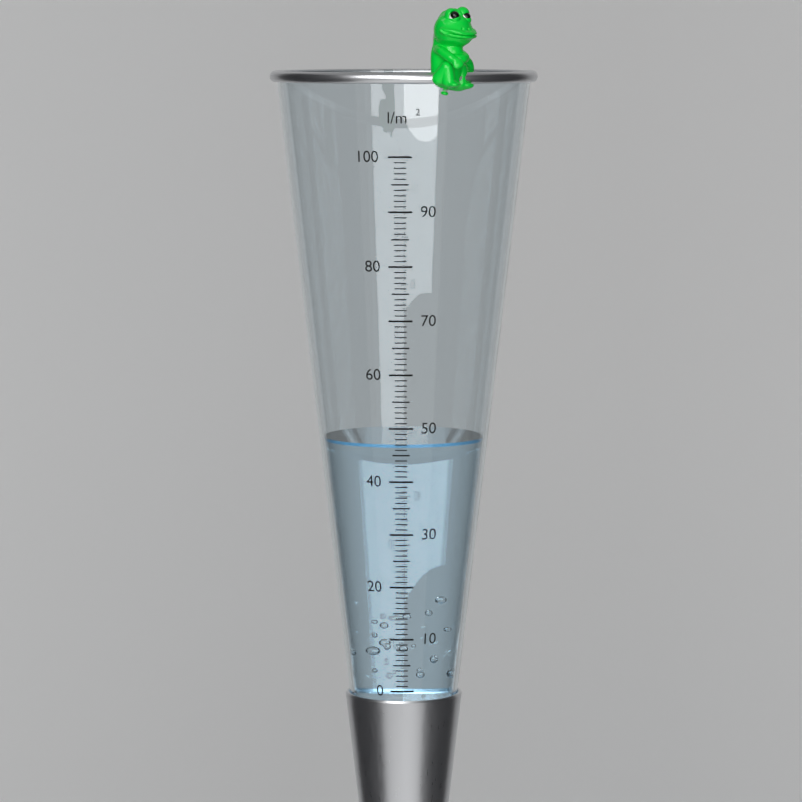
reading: 47 l/m²
